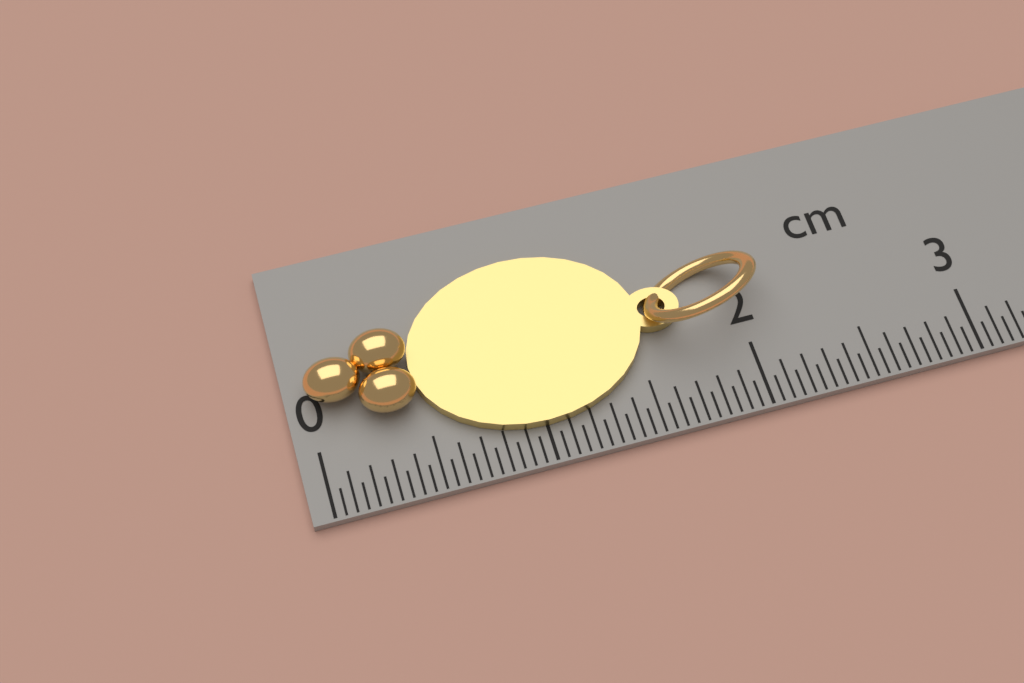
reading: 2.10 cm
